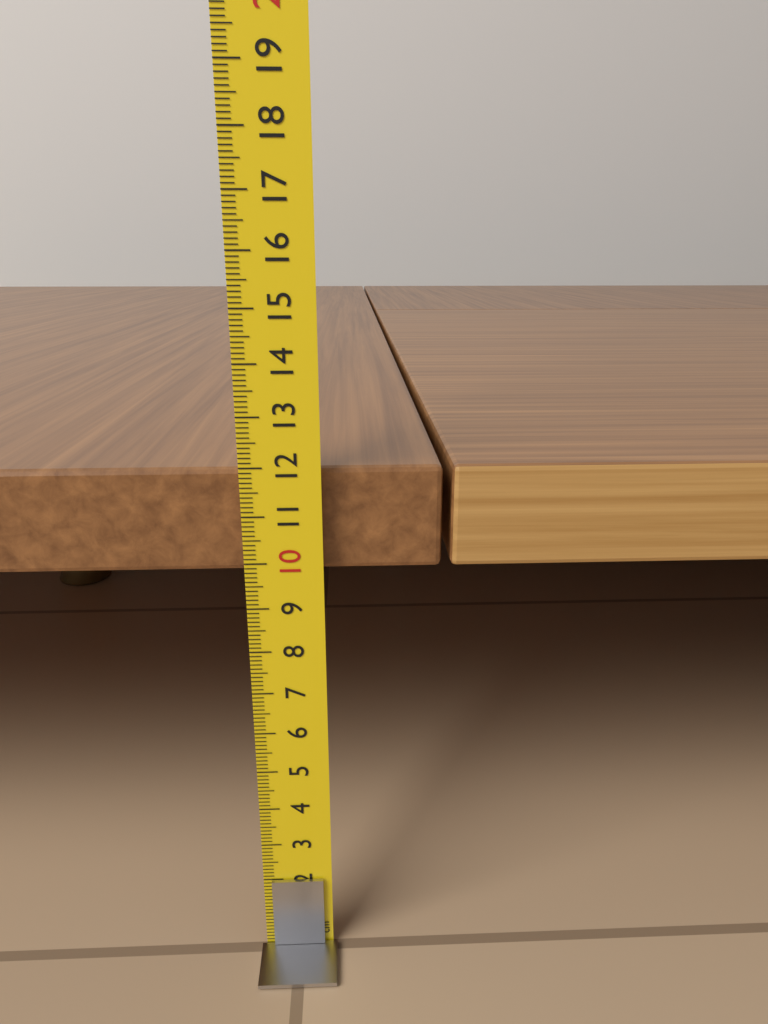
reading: 11.9 cm
